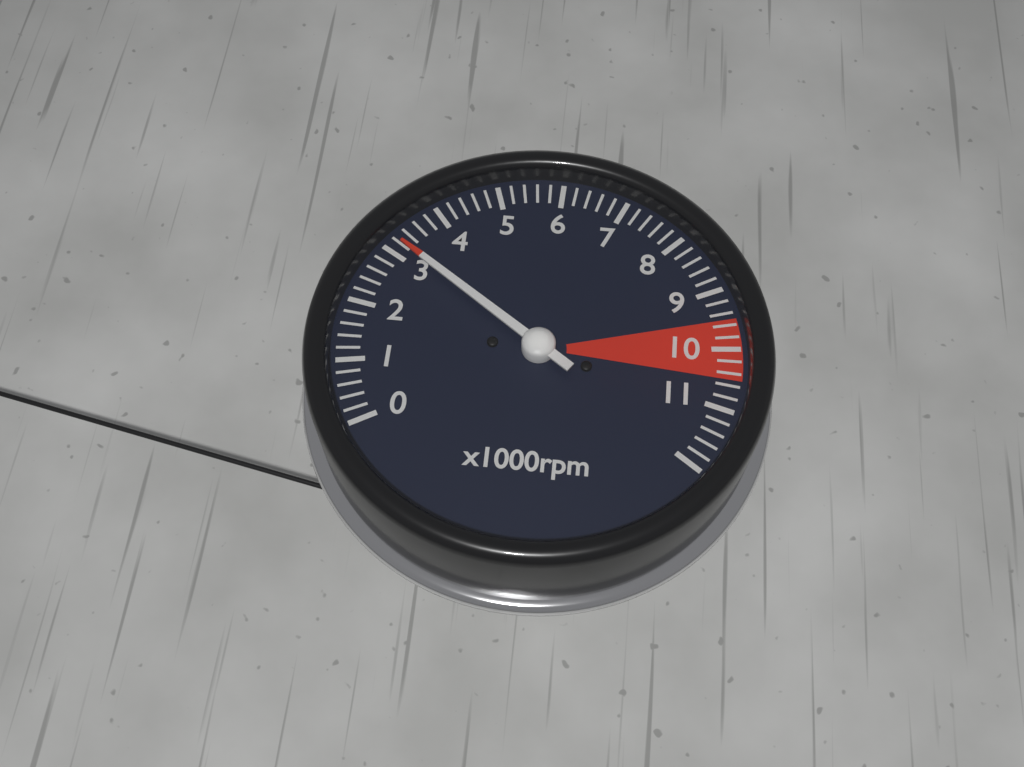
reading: 3200 rpm
